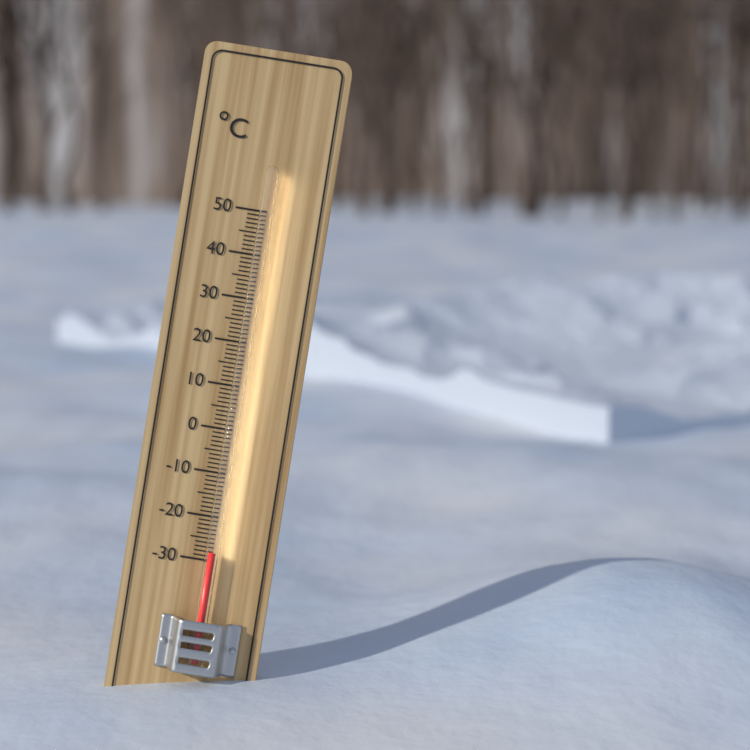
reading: -28 °C
